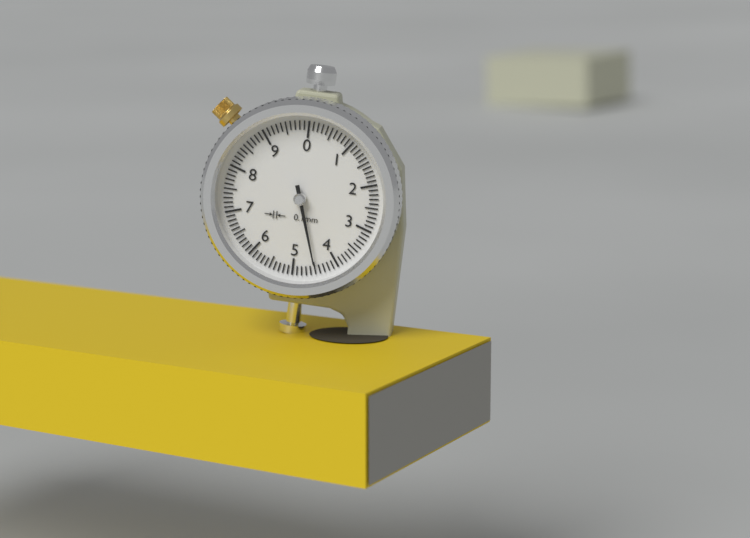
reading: 4.5 mm
